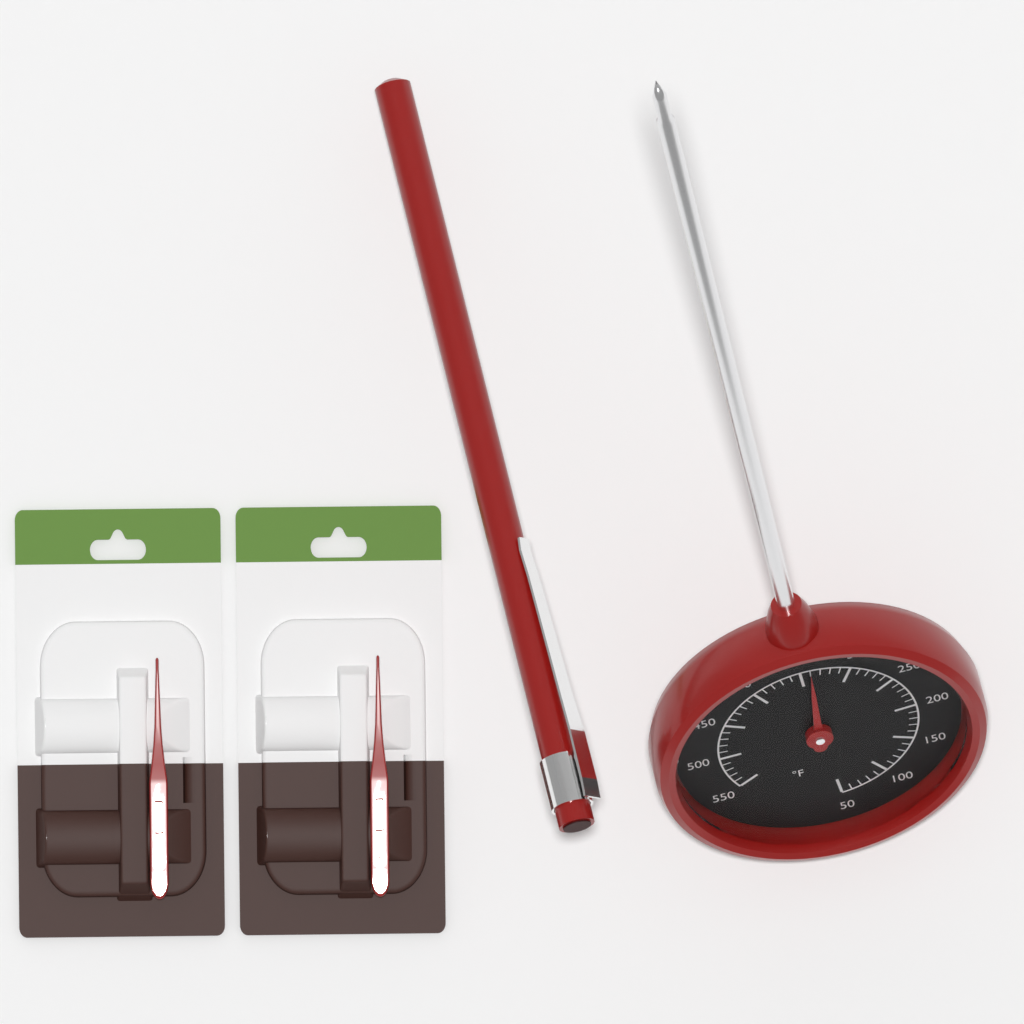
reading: 340 °F
